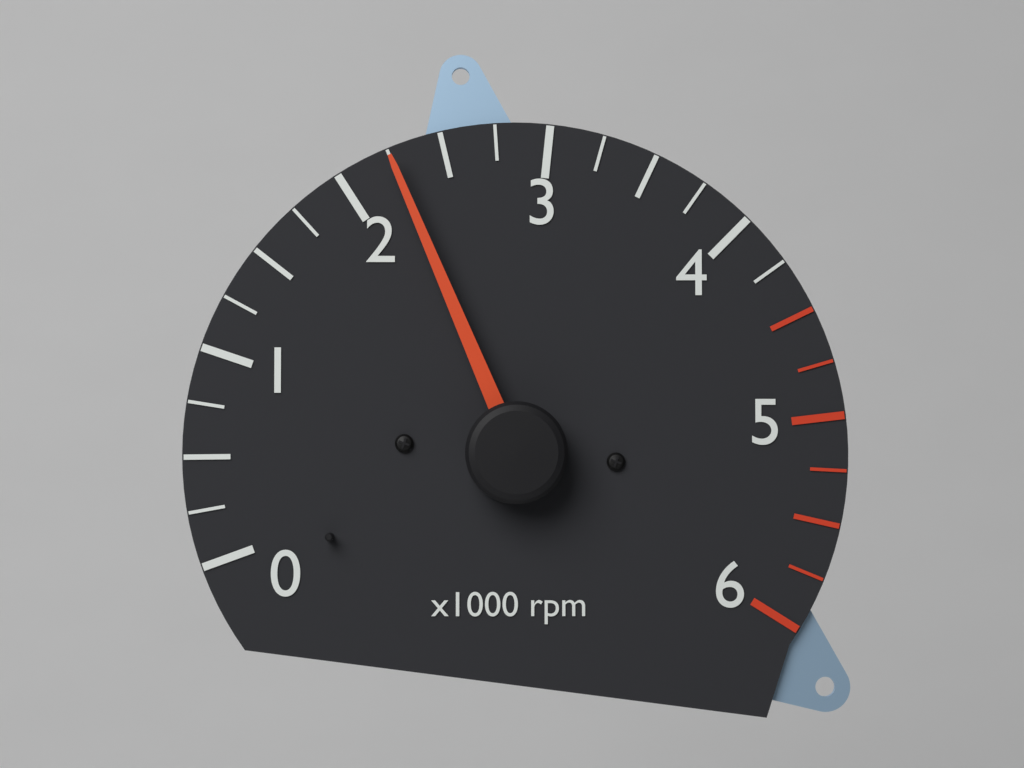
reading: 2250 rpm
